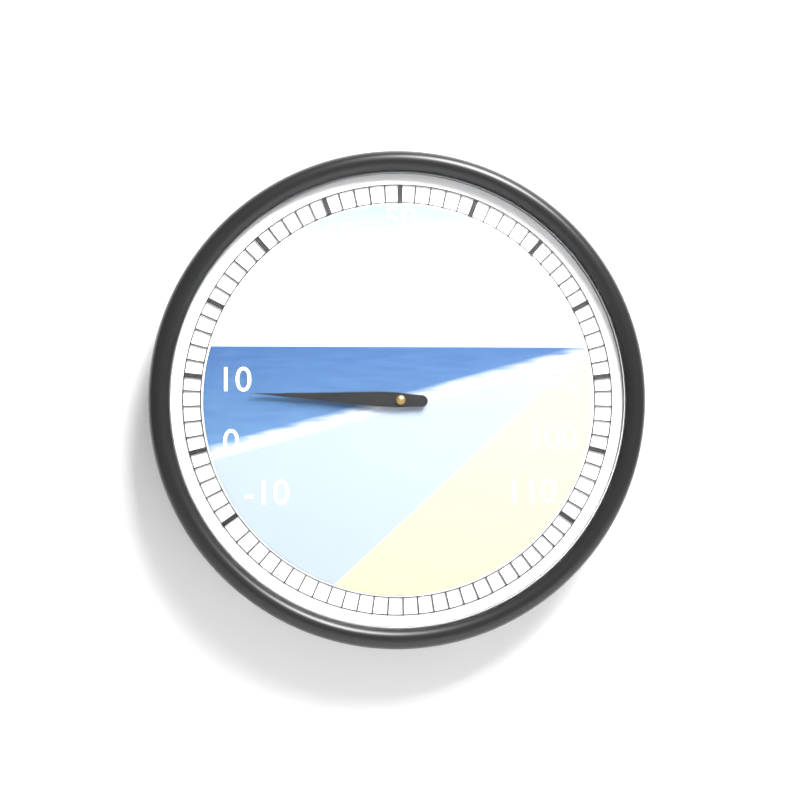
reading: 8 (no unit)
